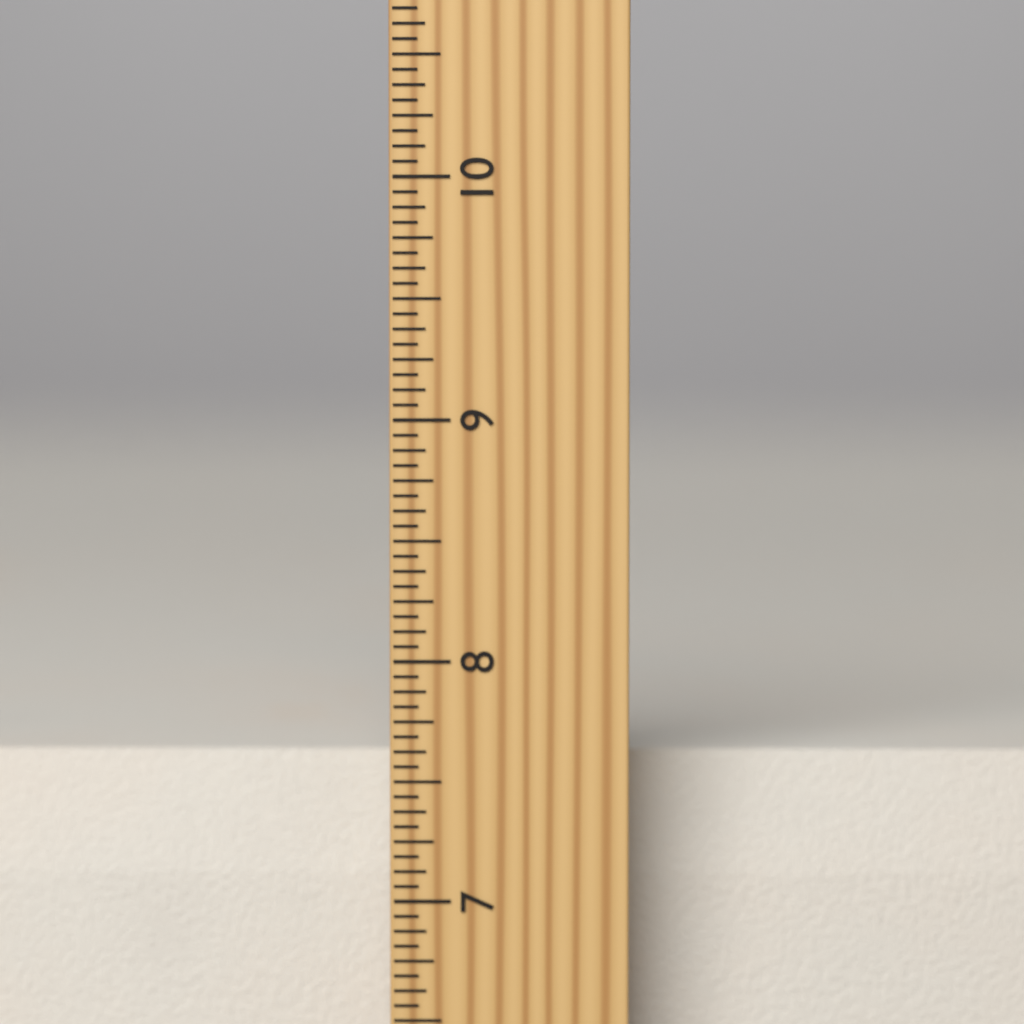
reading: 7.5625 inch
